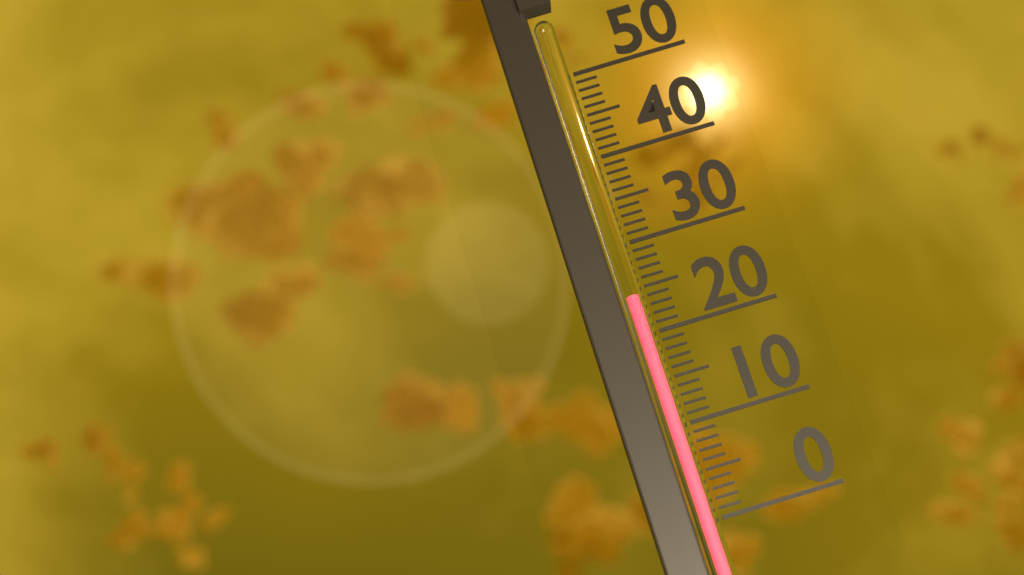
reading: 24 (no unit)
